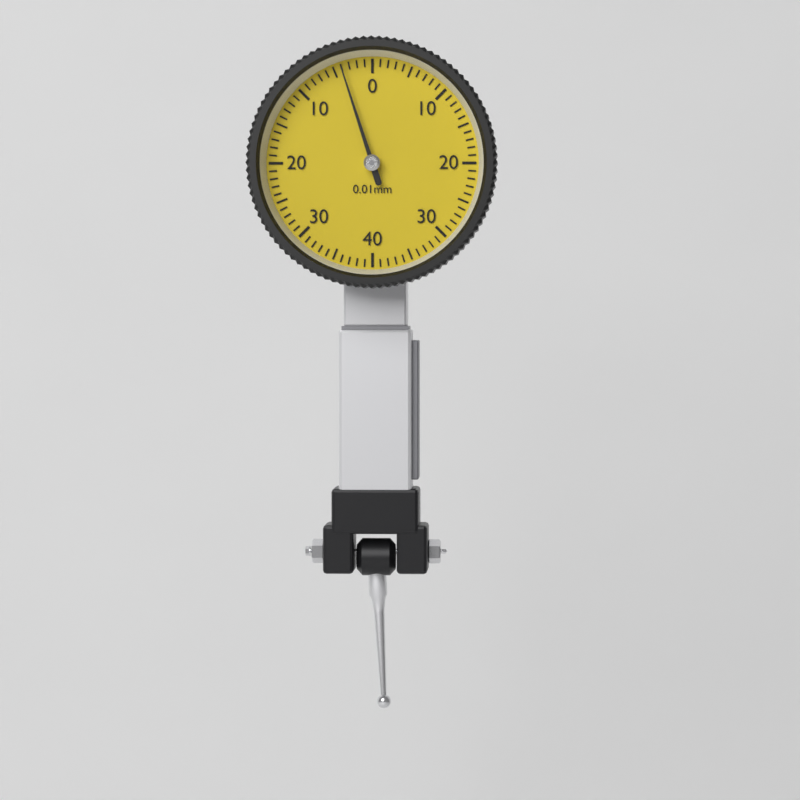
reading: 0.04 mm
